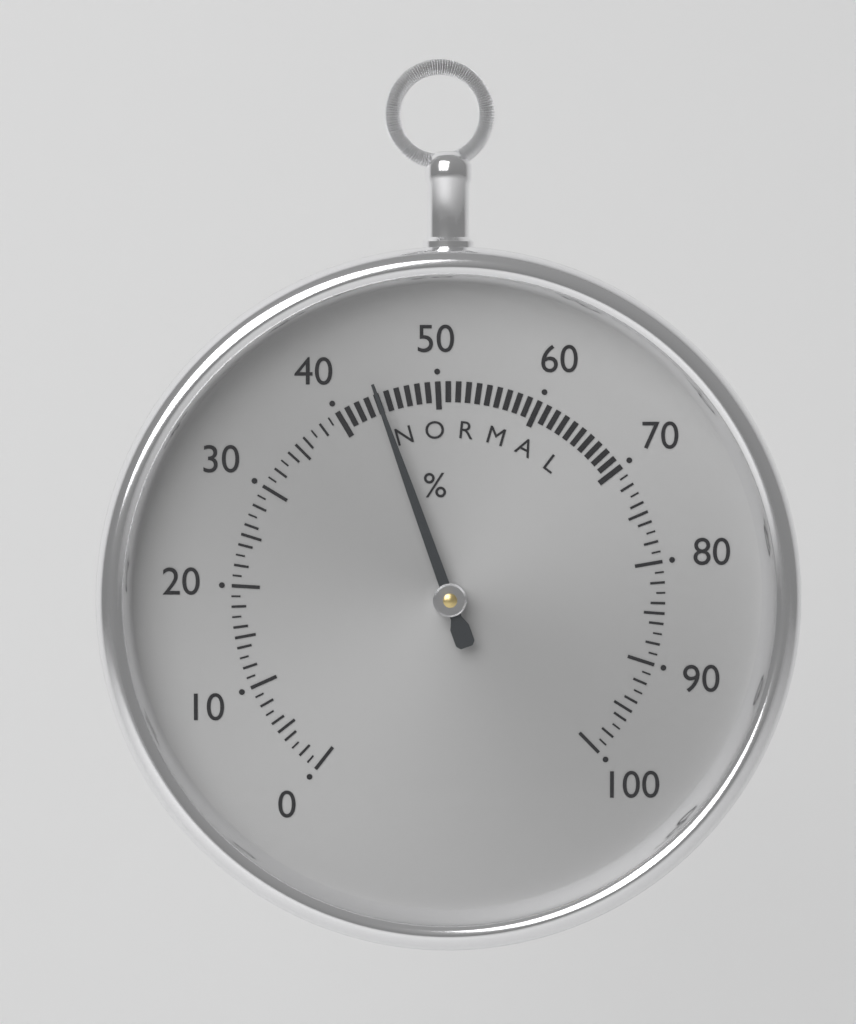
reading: 44 %
